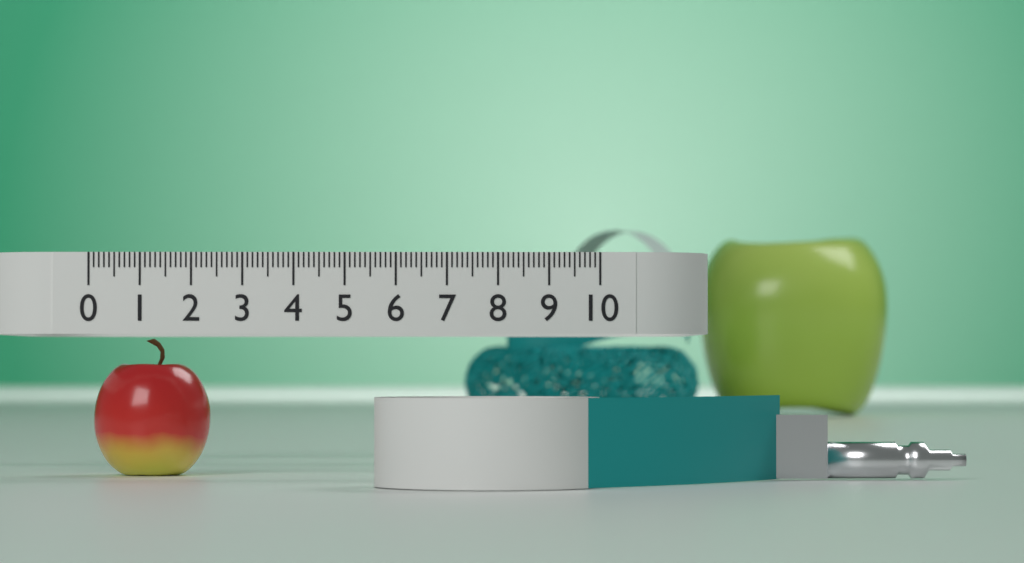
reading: 2.3 (no unit)
